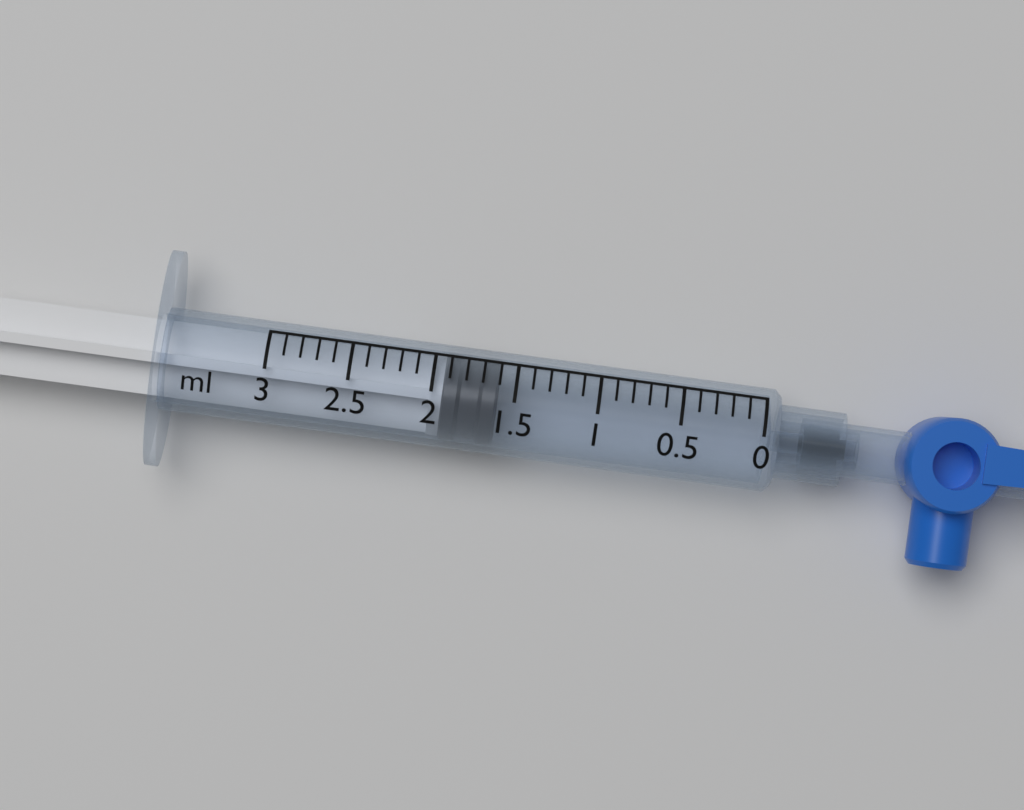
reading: 1.6 ml
